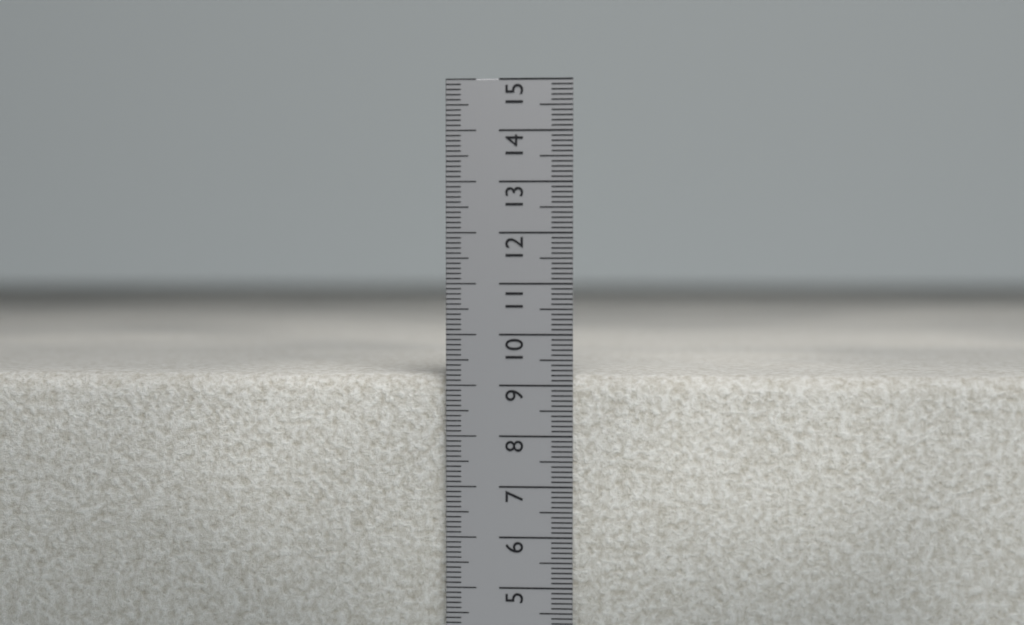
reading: 9.2 cm
